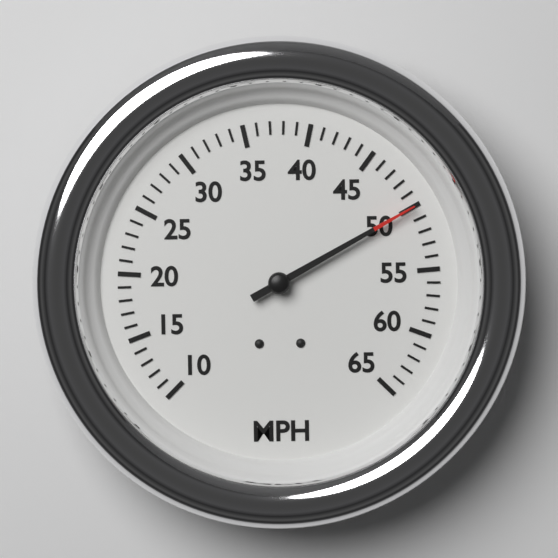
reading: 50 MPH
